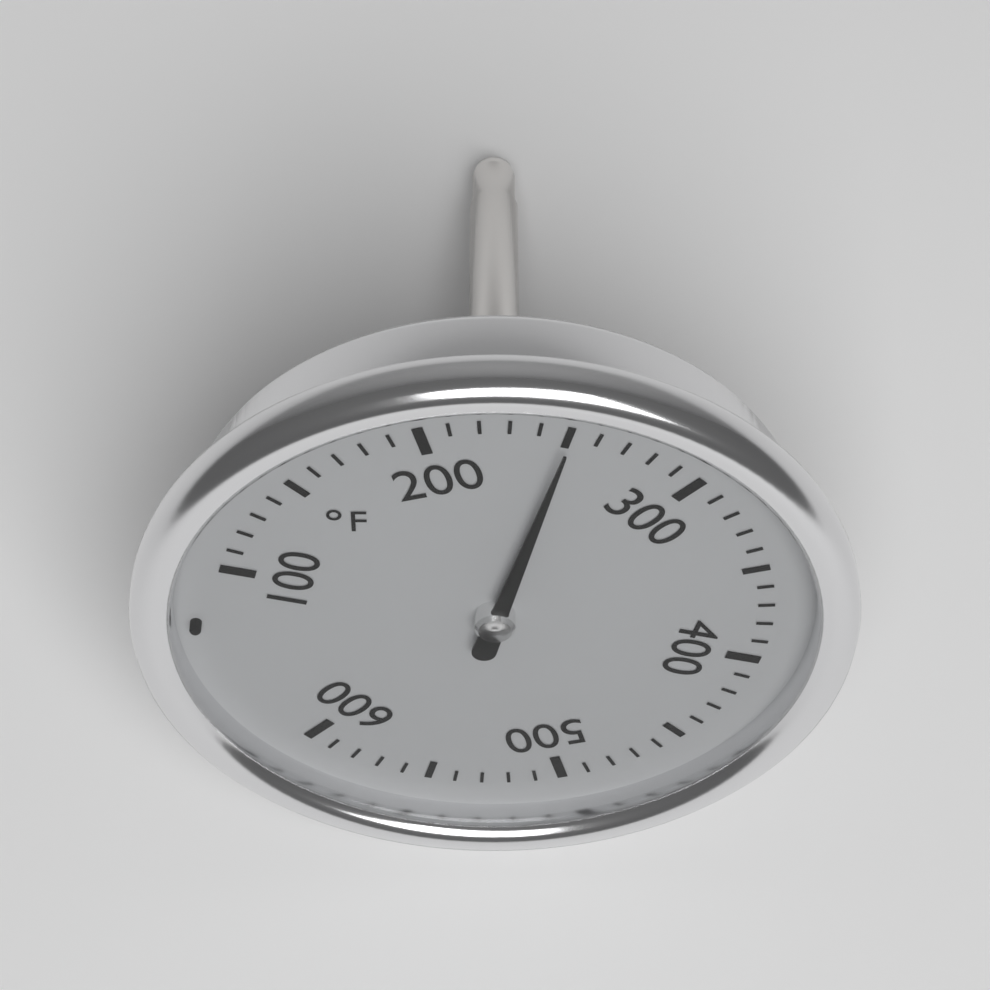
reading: 250 °F
